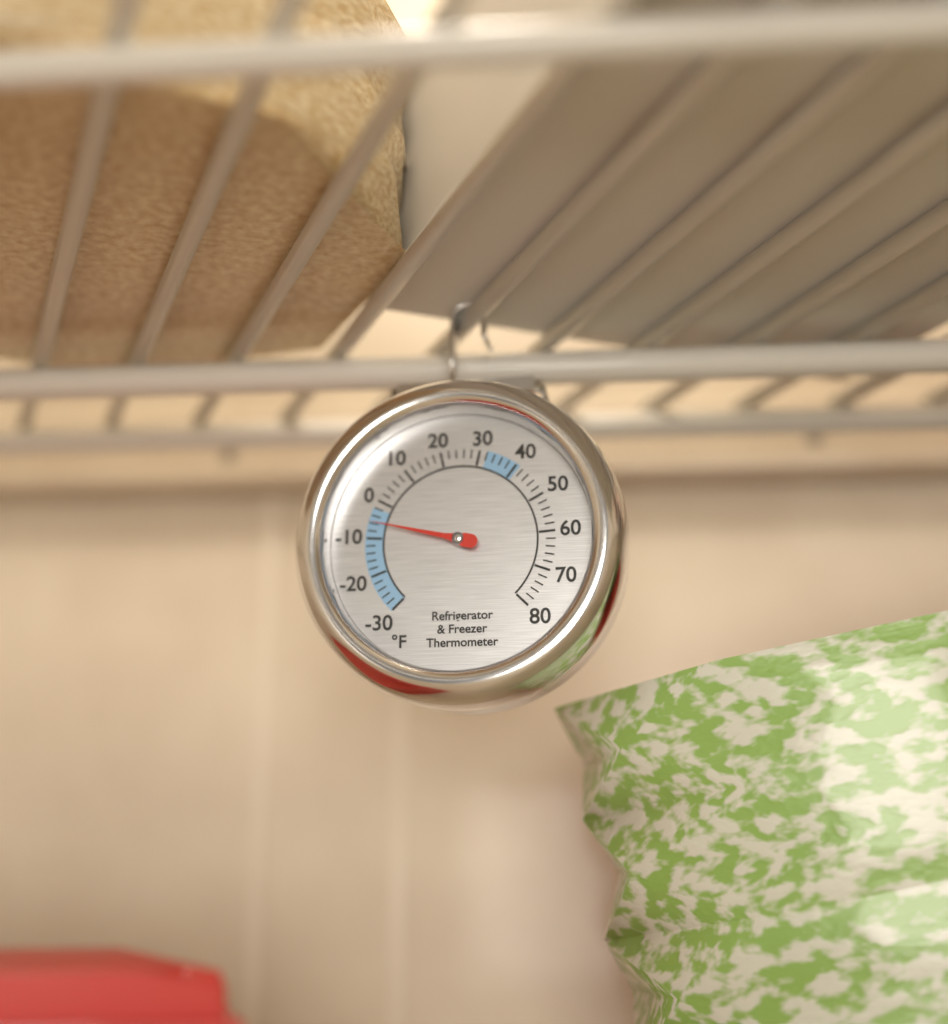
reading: -6 °F
